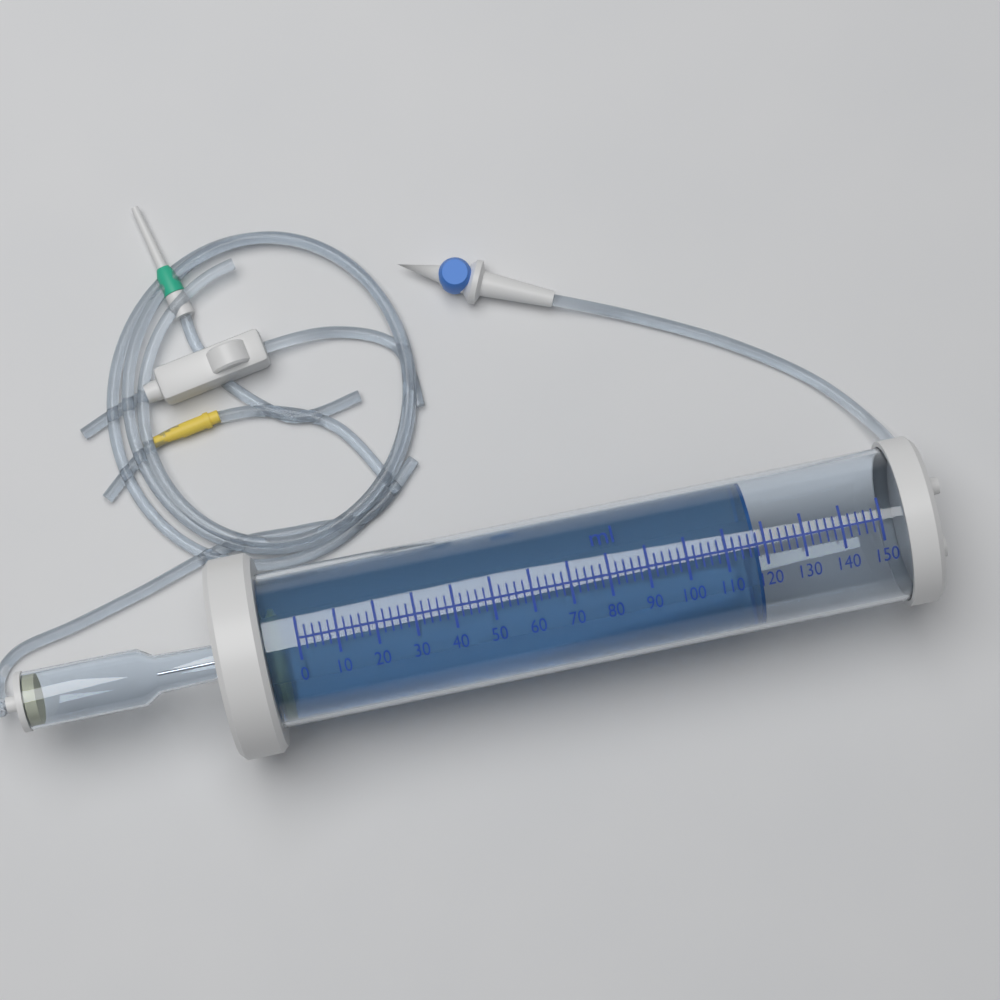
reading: 118 ml
